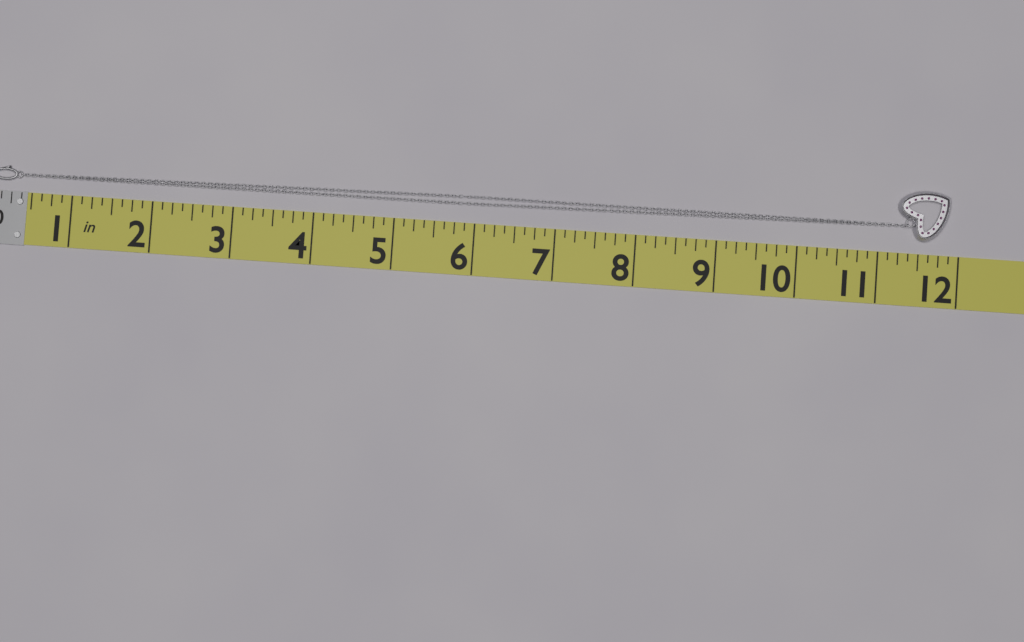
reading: 11.875 in
